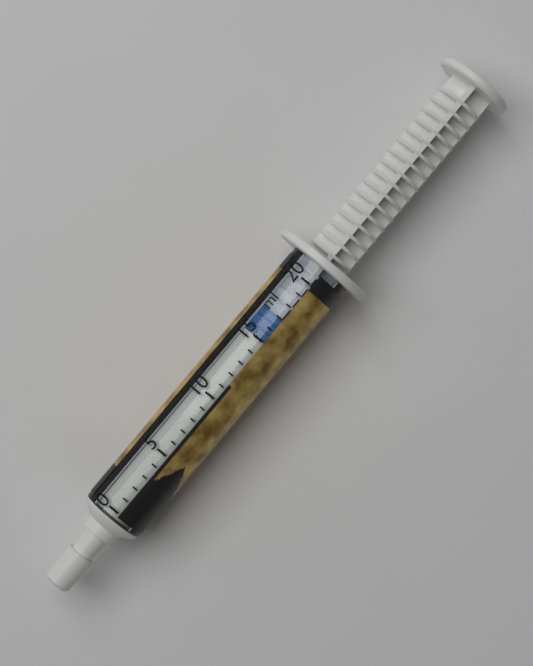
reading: 15 ml
